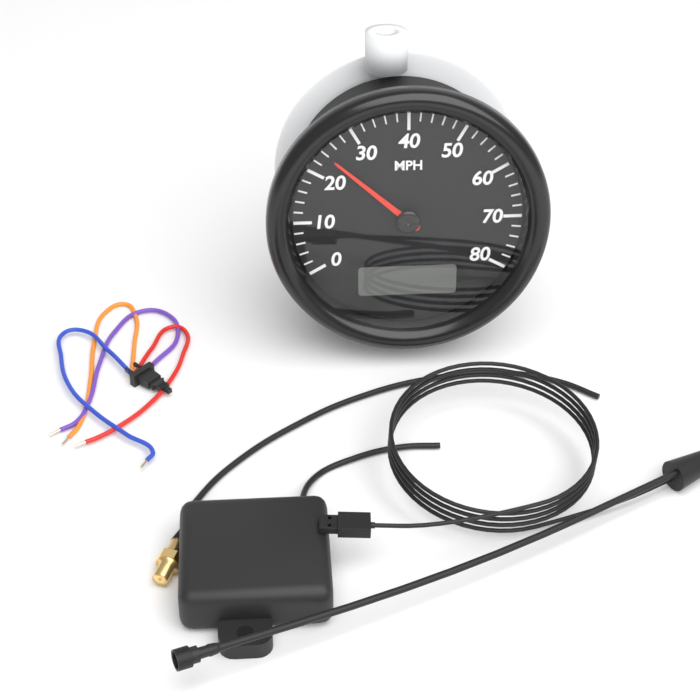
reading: 24 MPH
